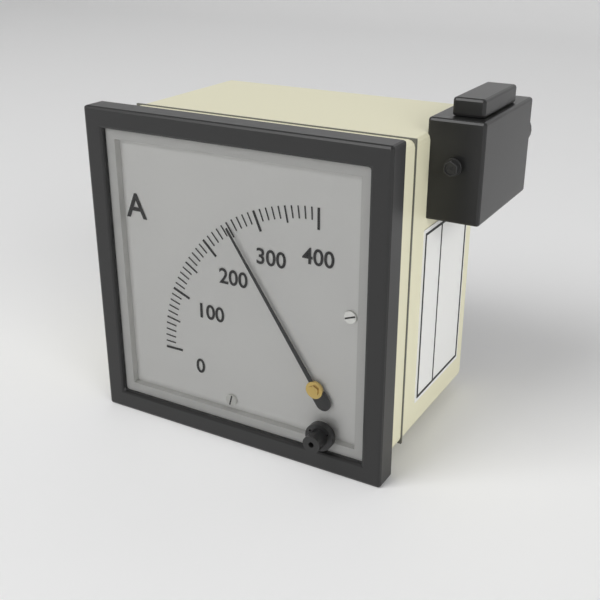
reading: 250 A
